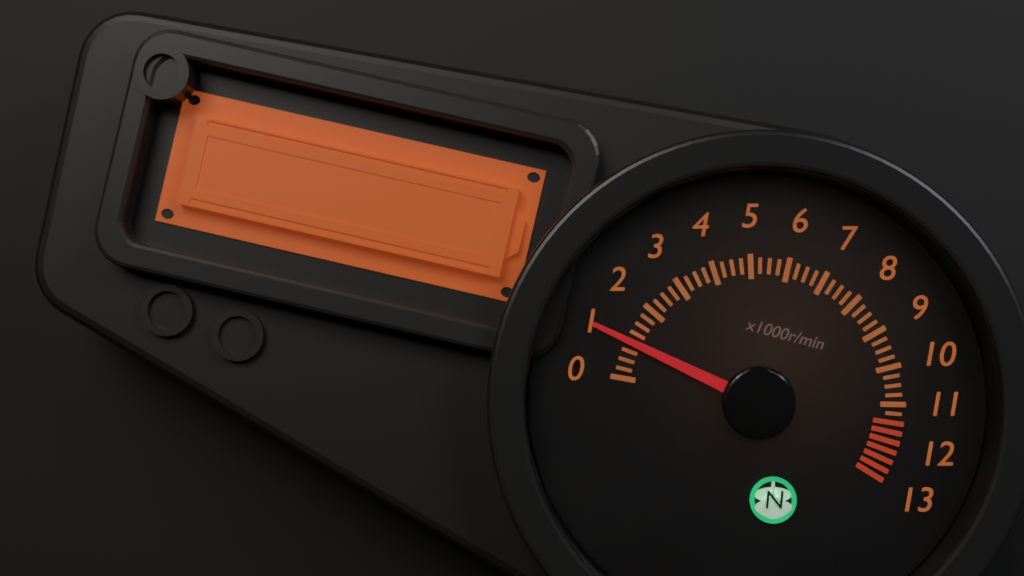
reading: 1.00 x1000r/min
